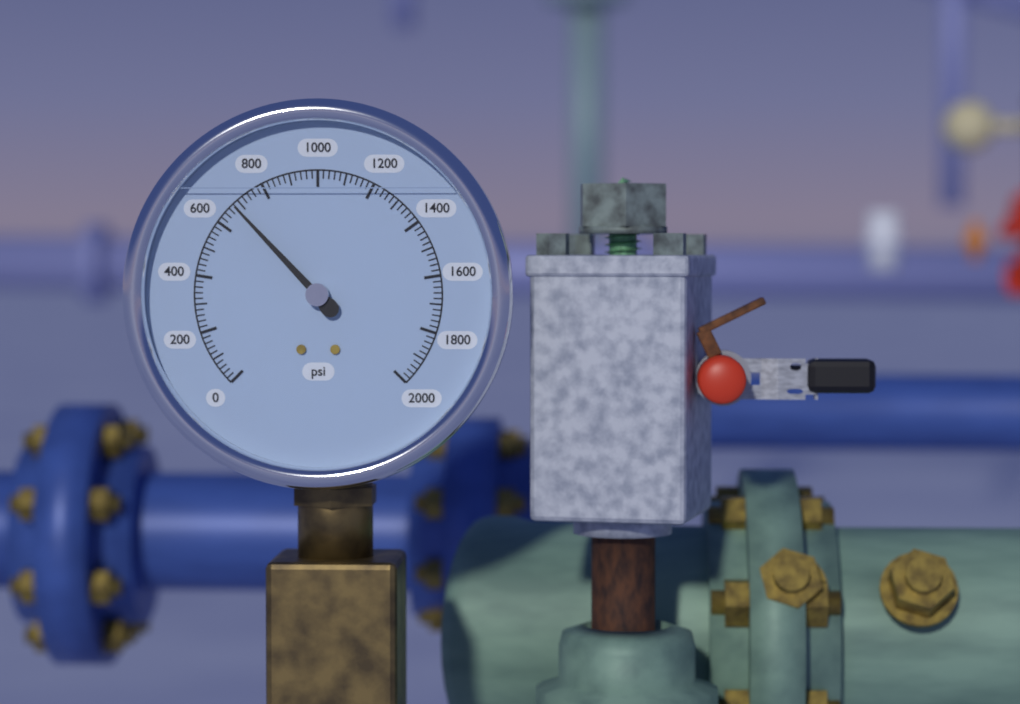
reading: 680 psi
